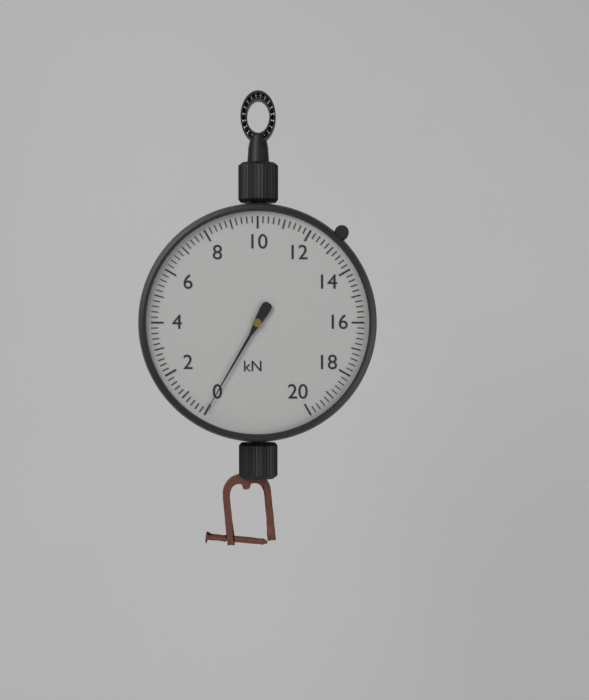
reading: 0.0 kN
